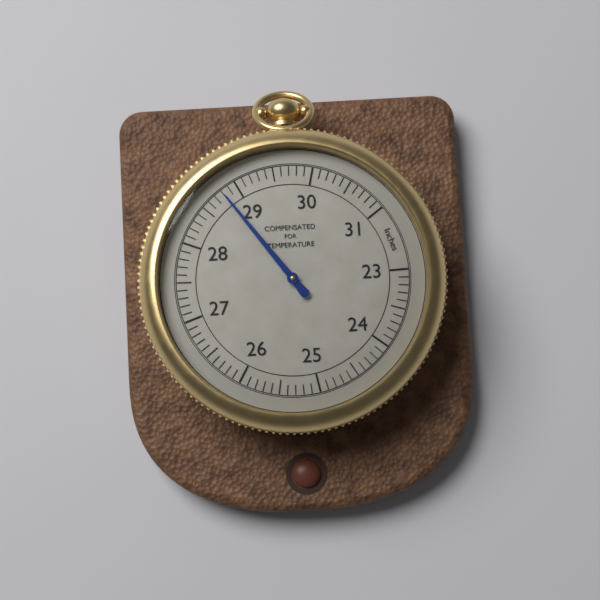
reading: 28.8 inches
